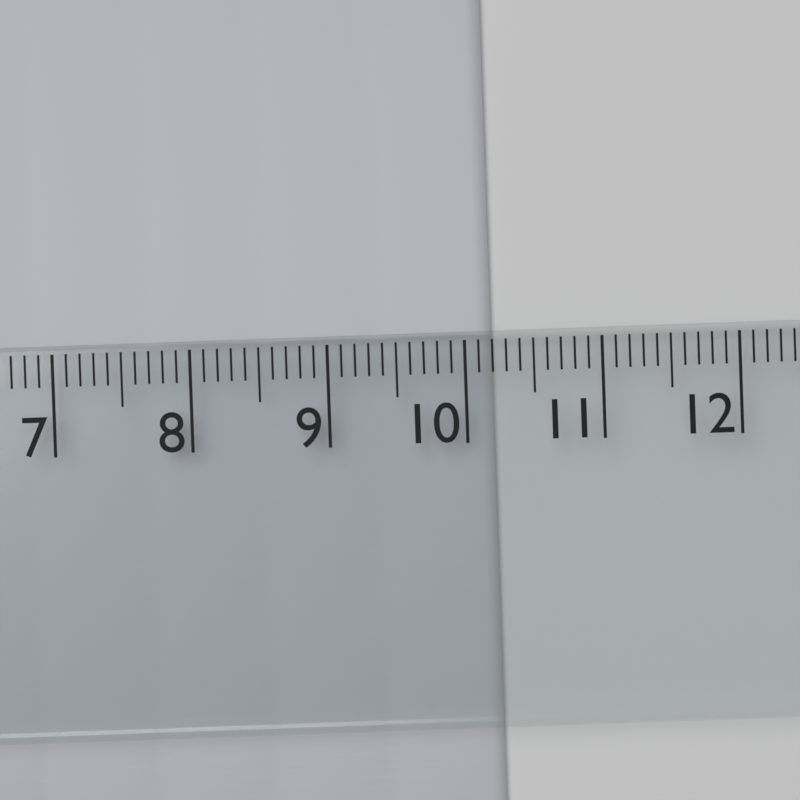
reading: 10.2 cm
